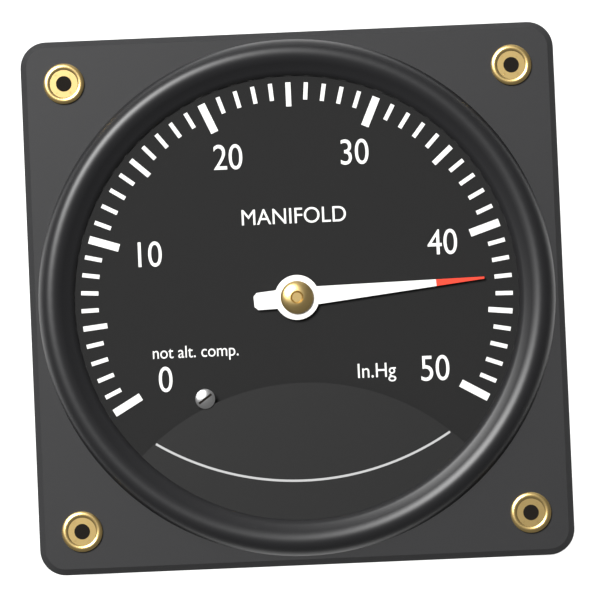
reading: 43 inHg
